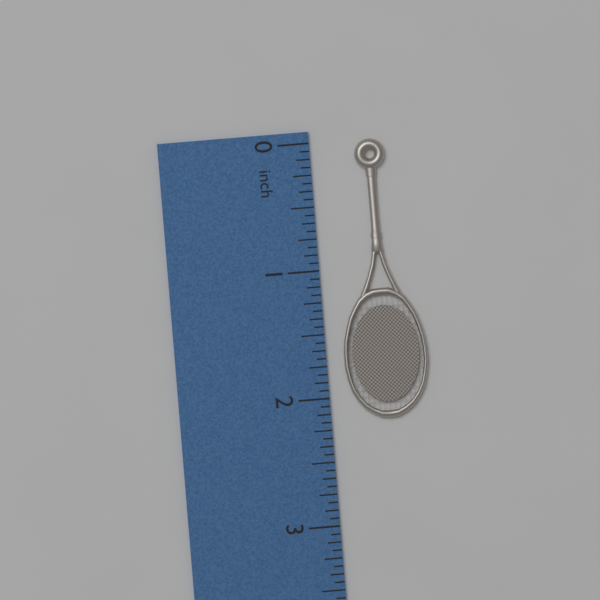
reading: 2.1875 inch
